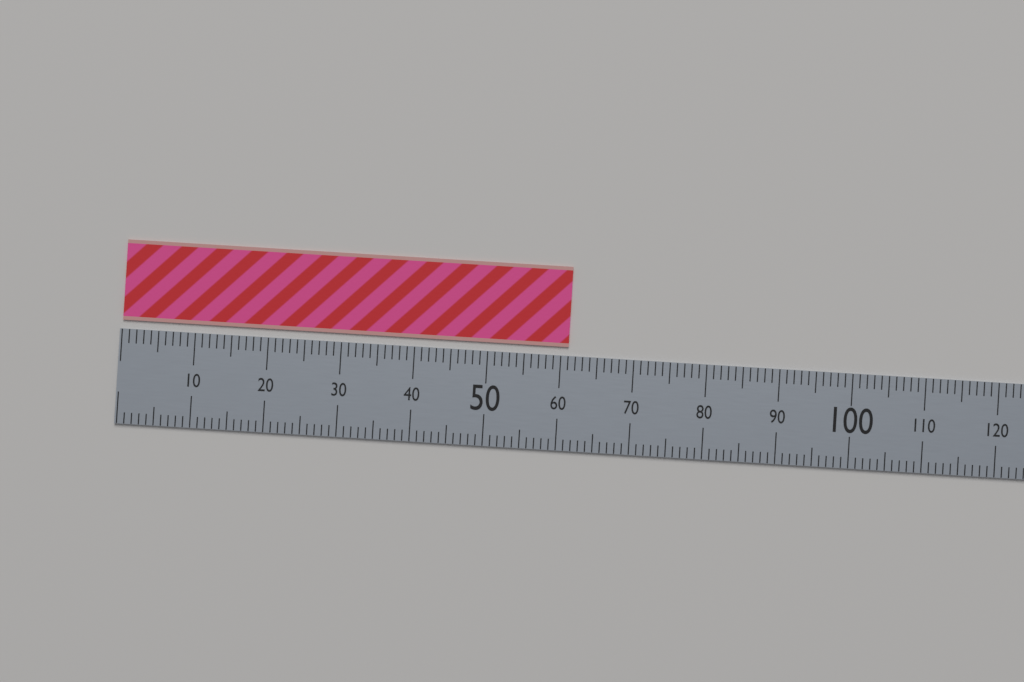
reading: 61 (no unit)
